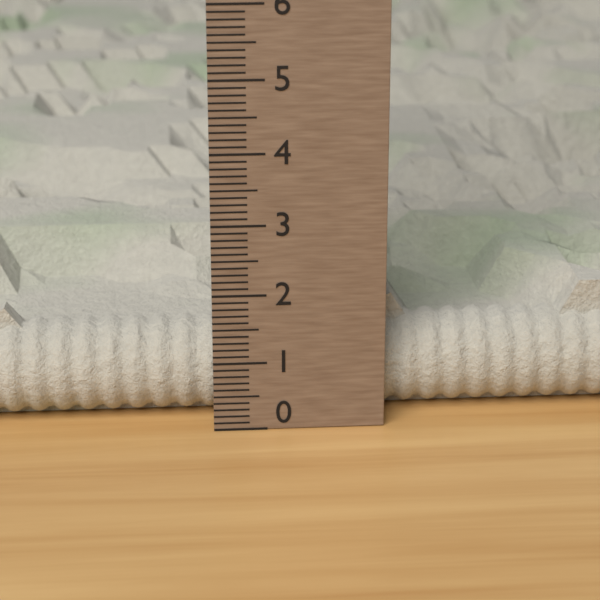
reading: 1.8 (no unit)
